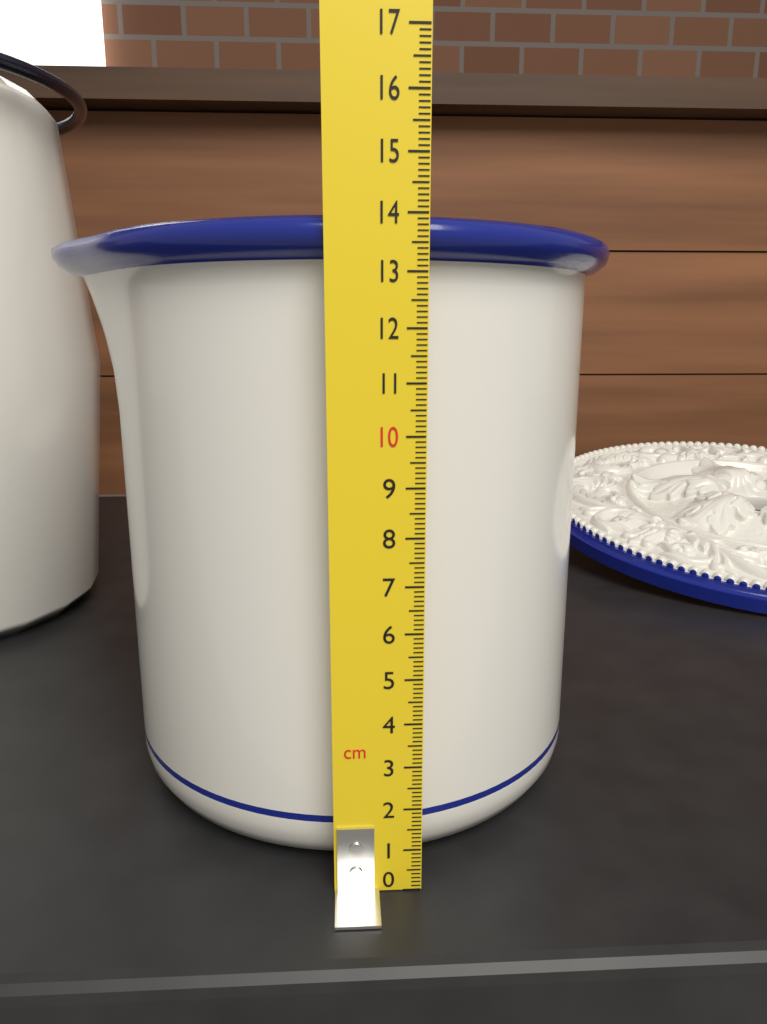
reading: 14.0 cm
